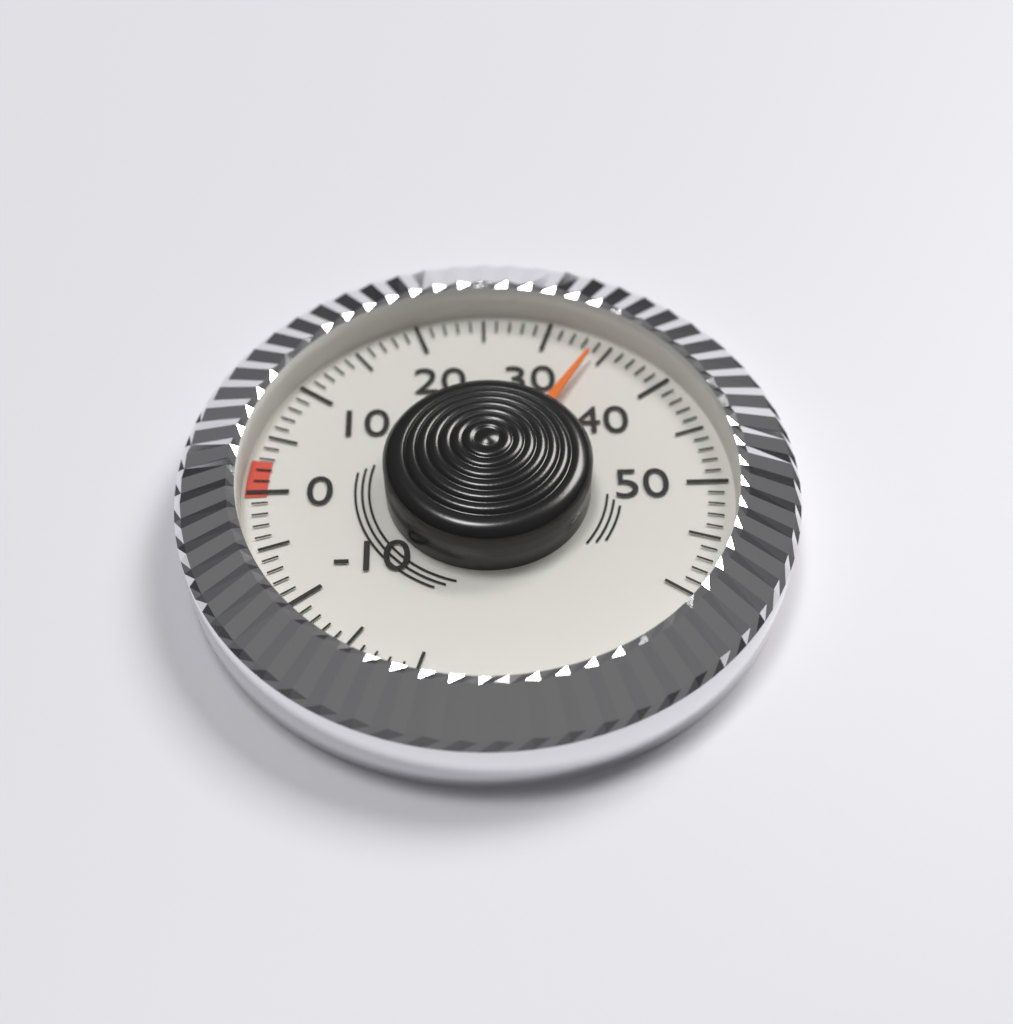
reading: 34 (no unit)
